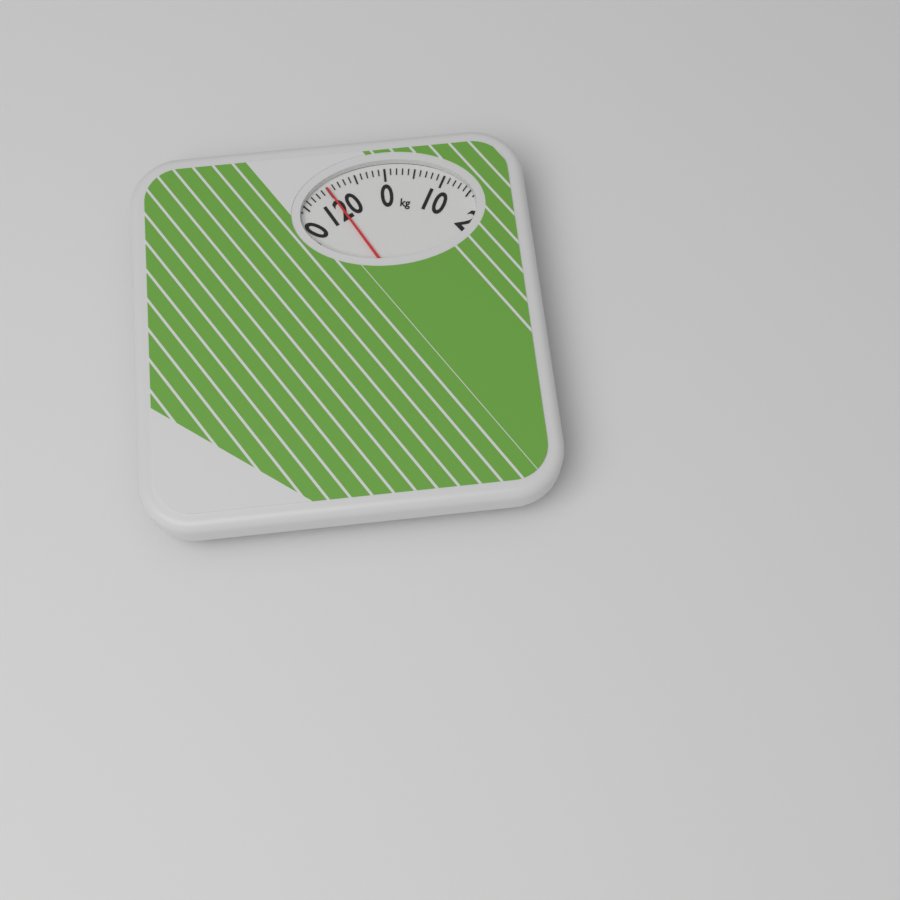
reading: 120 kg
